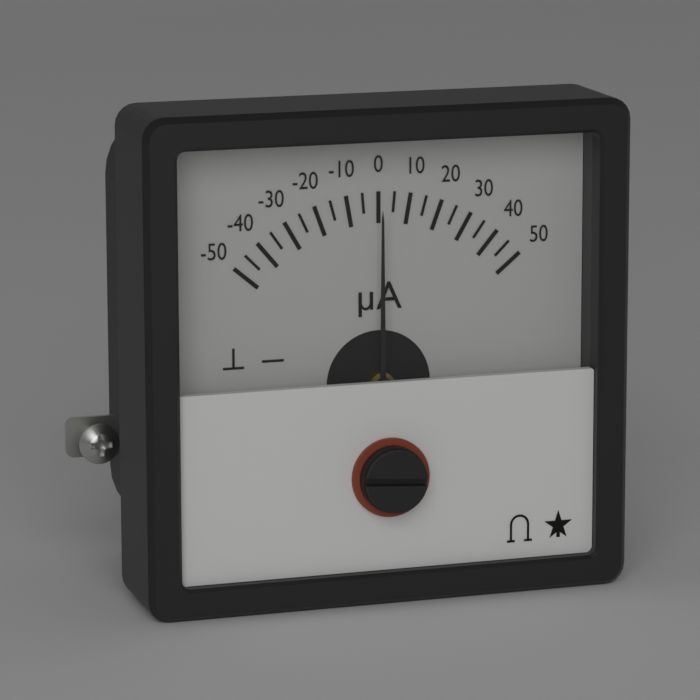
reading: 0 µA
